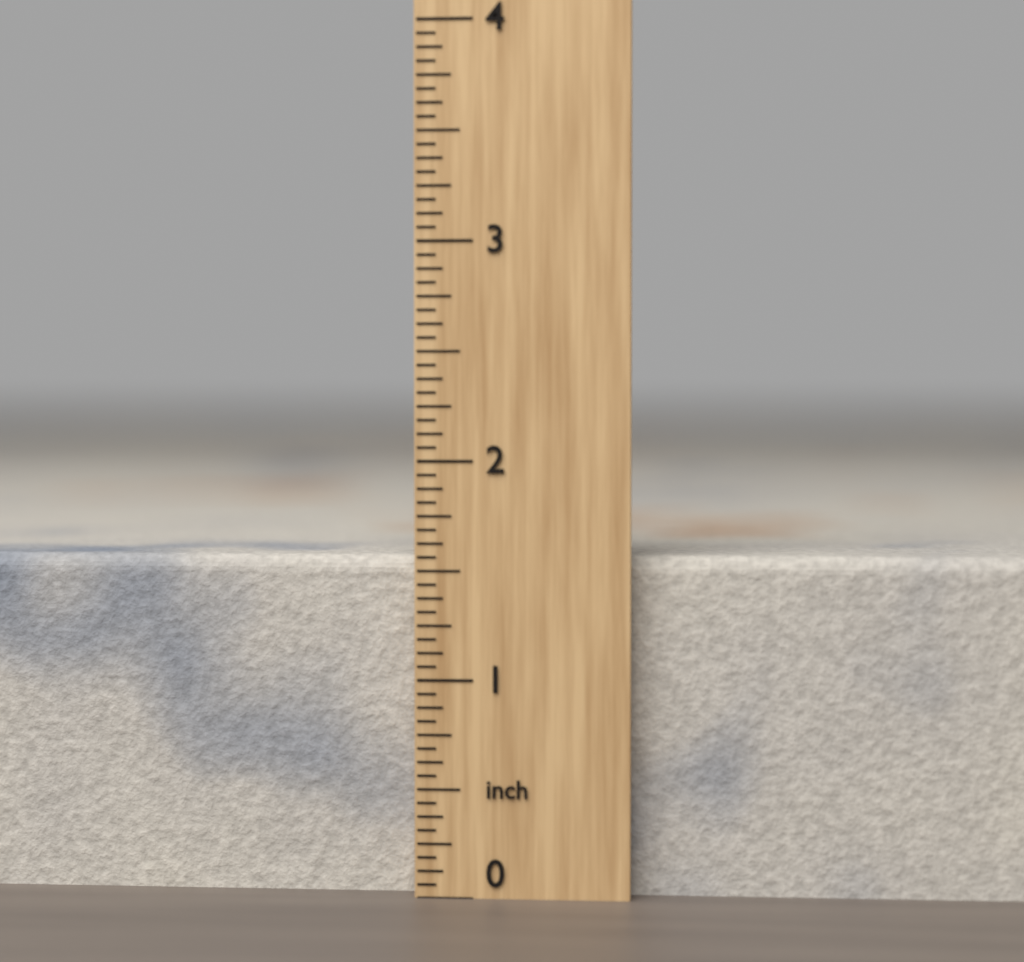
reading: 1.5625 inch
